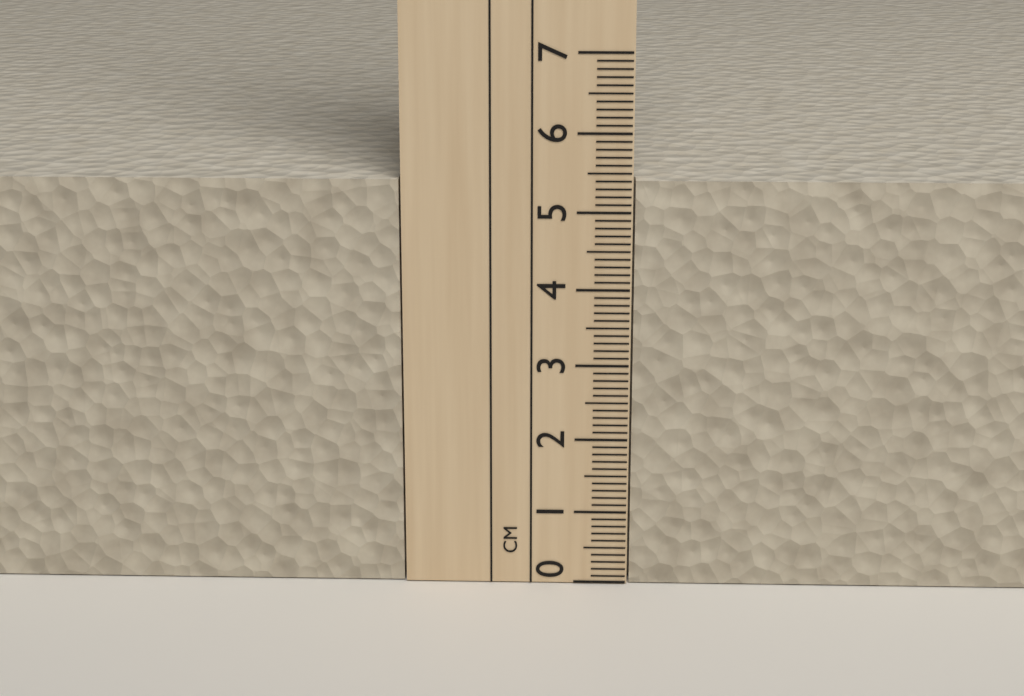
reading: 5.4 cm
